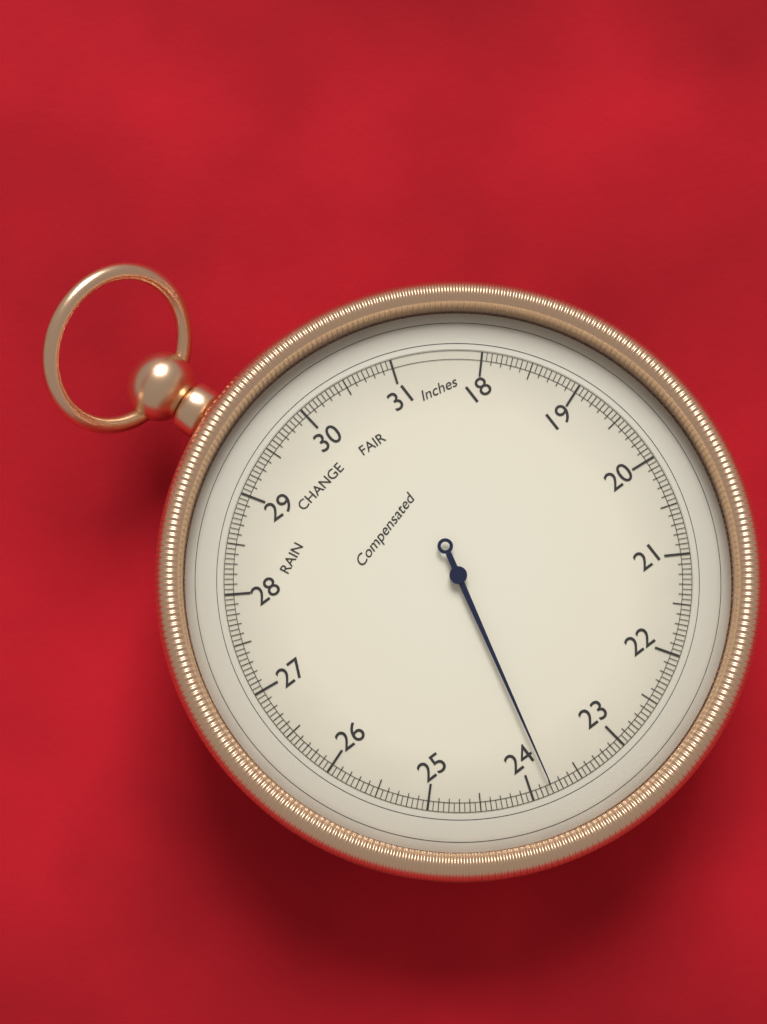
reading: 23.80 inHg
